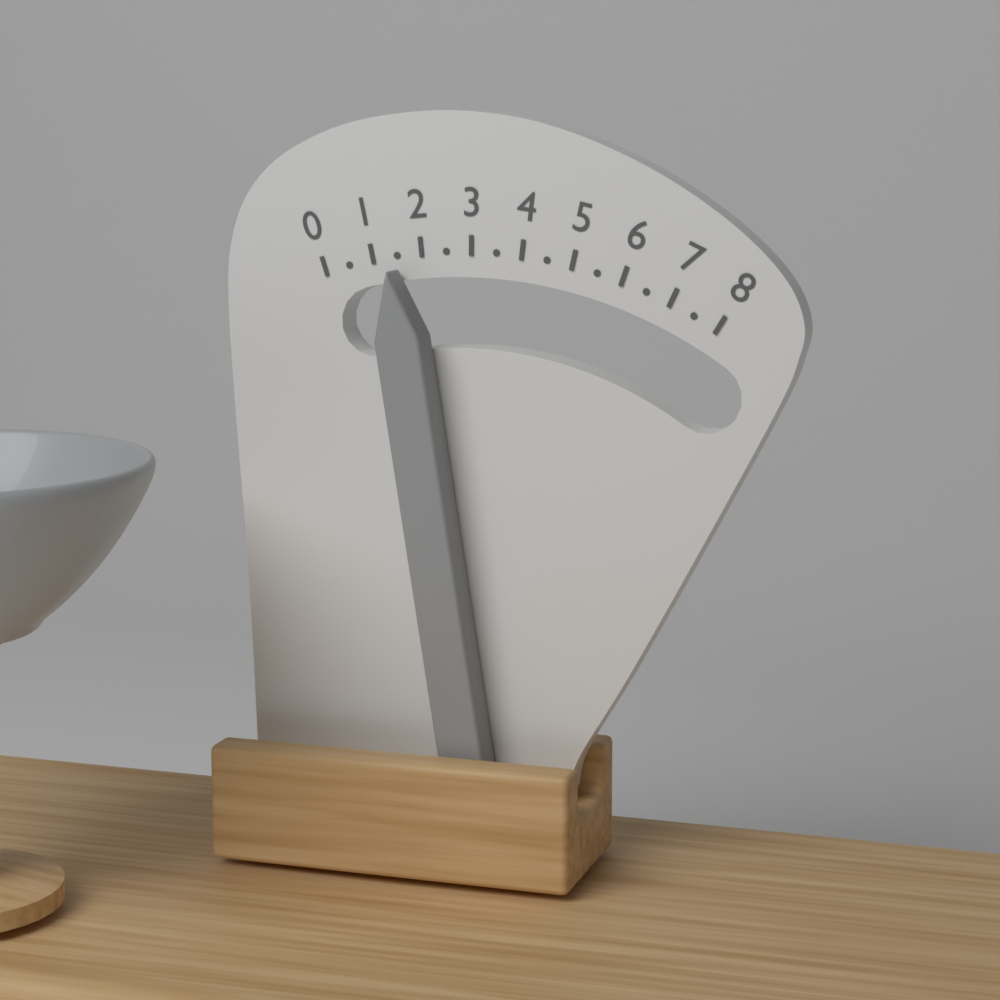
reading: 1.5 (no unit)
